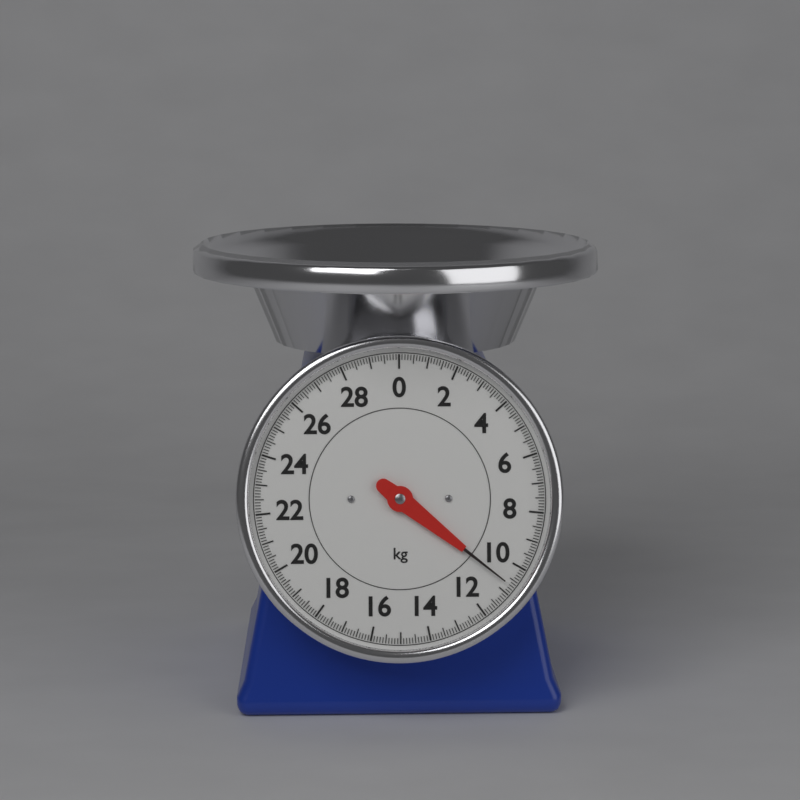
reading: 10.7 kg
